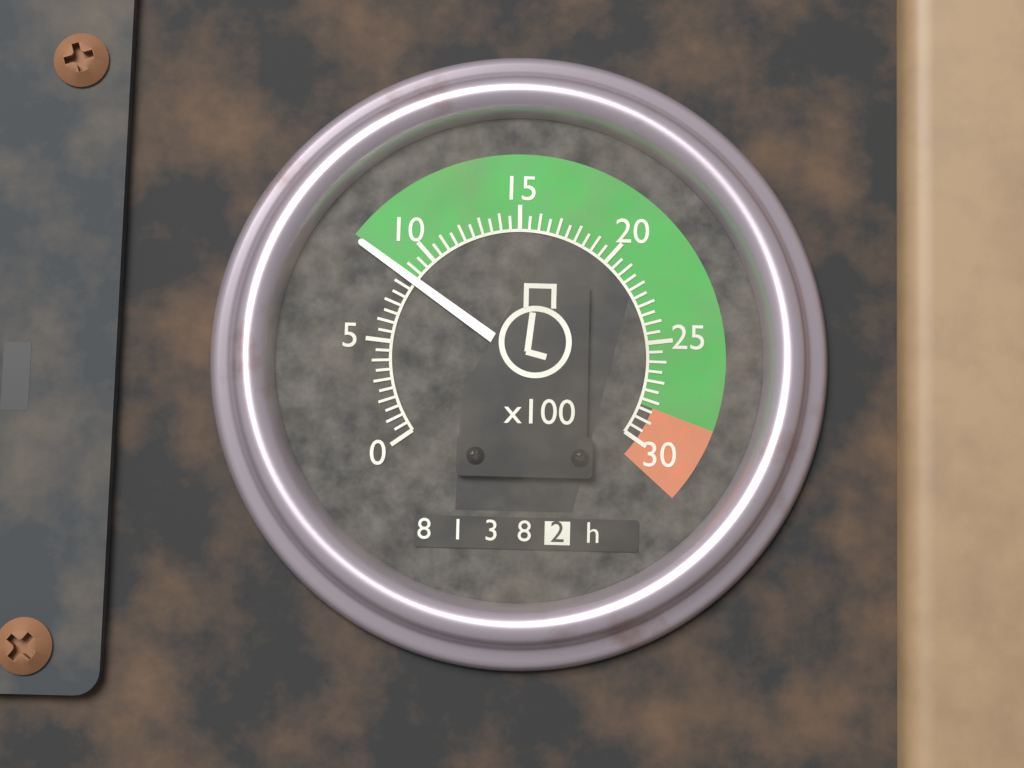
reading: 8.5 x100 rpm
